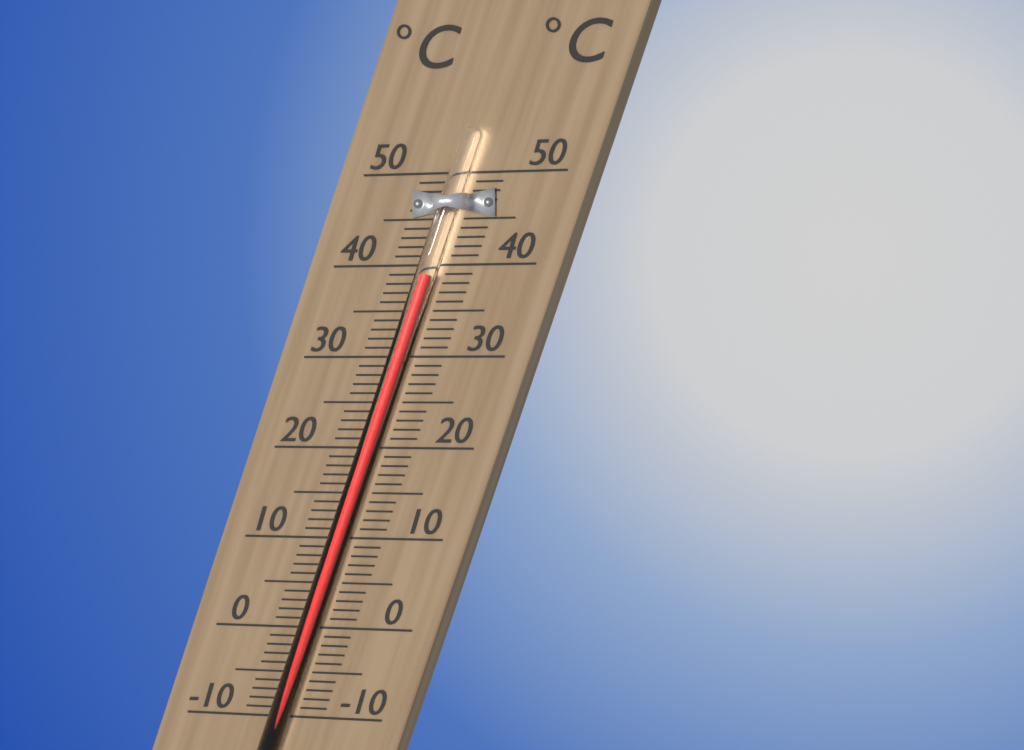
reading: 39 °C
